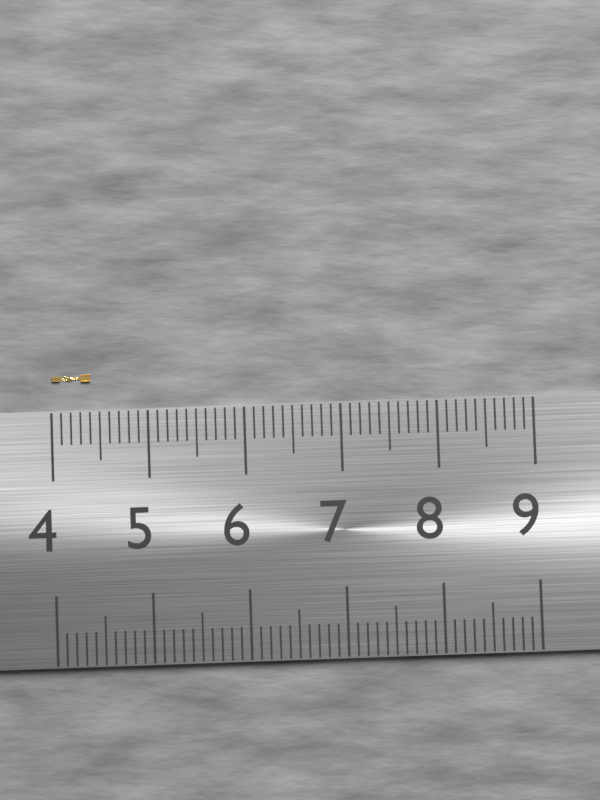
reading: 4.4 (no unit)
